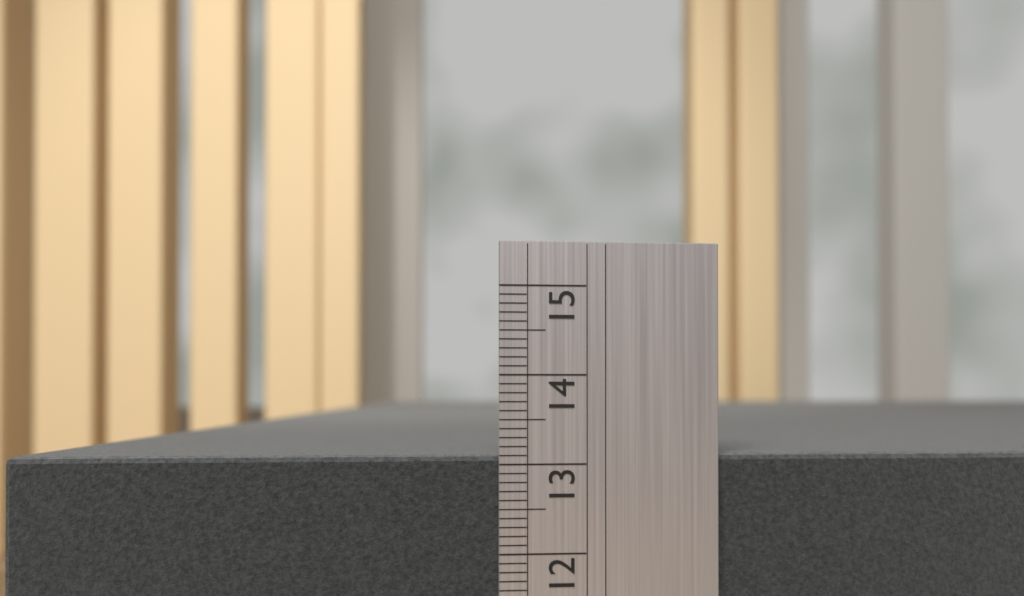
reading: 13.1 (no unit)
